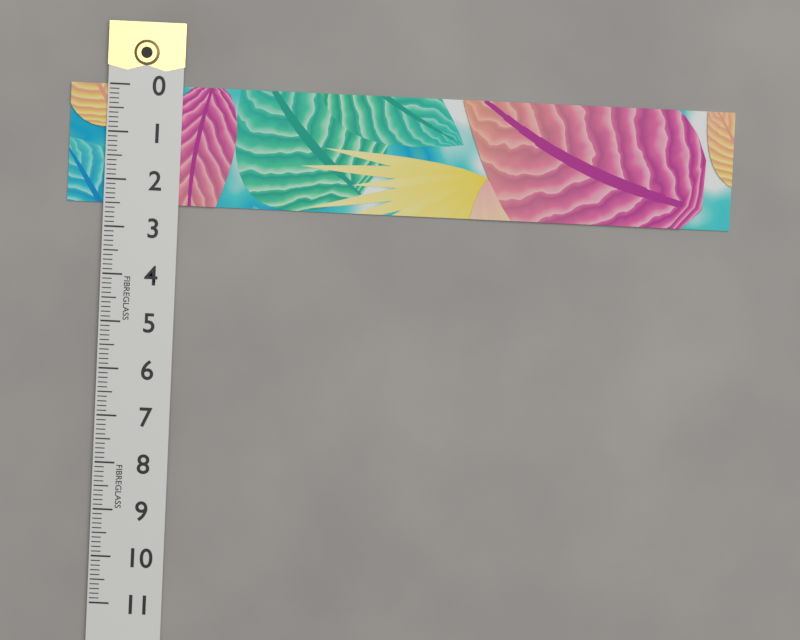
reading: 2.5 (no unit)
